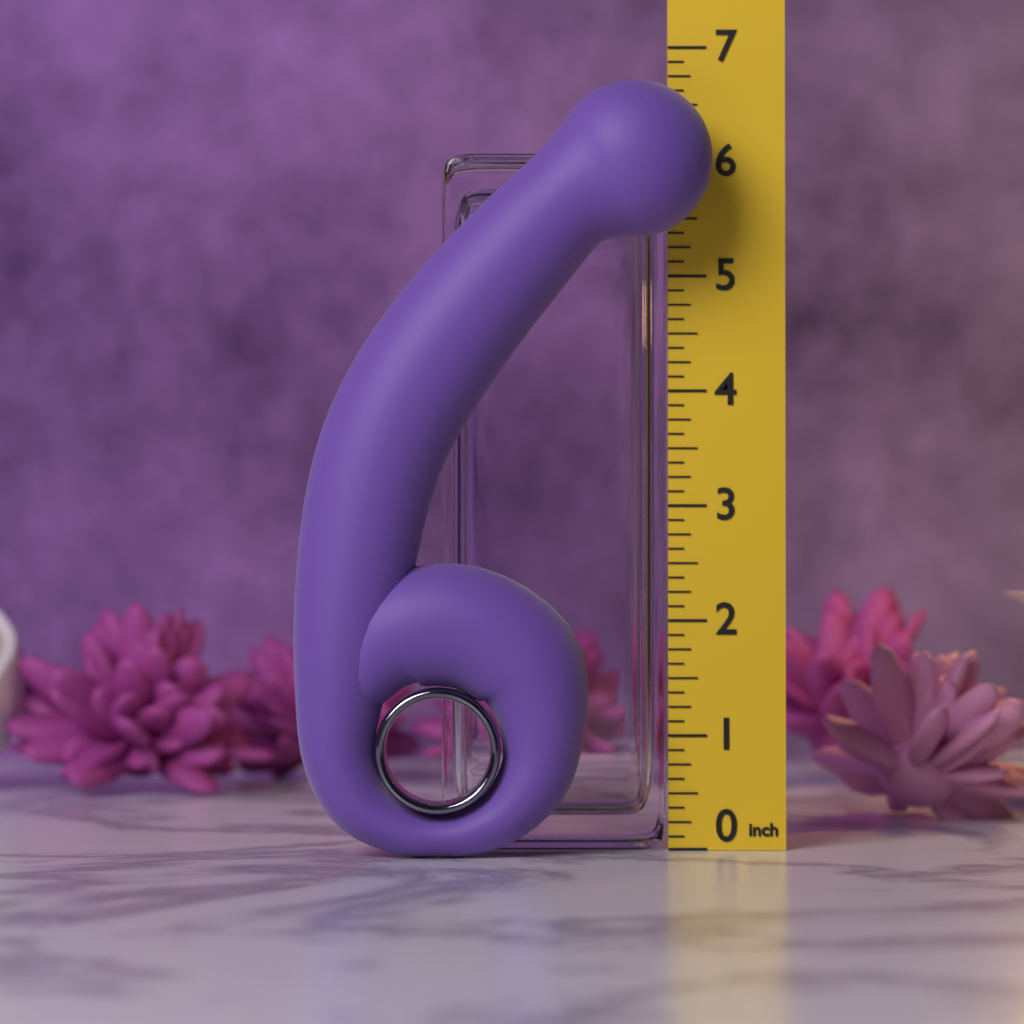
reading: 6.625 in
